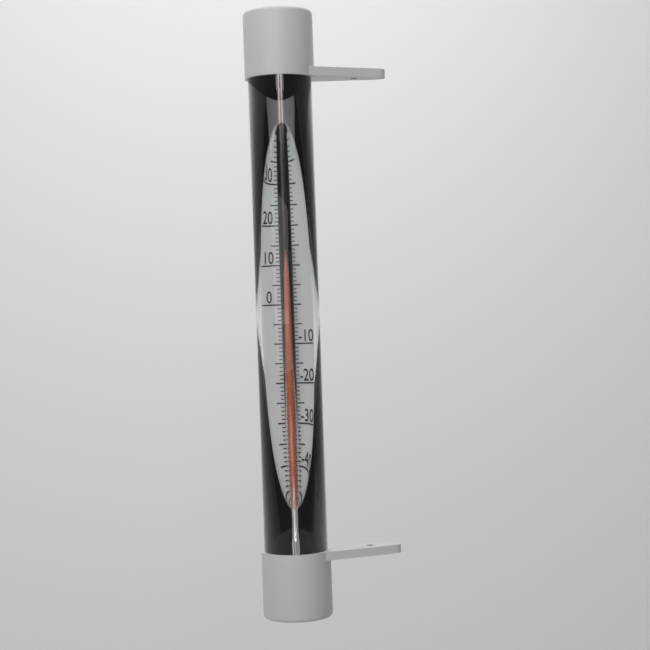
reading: 15 °C
